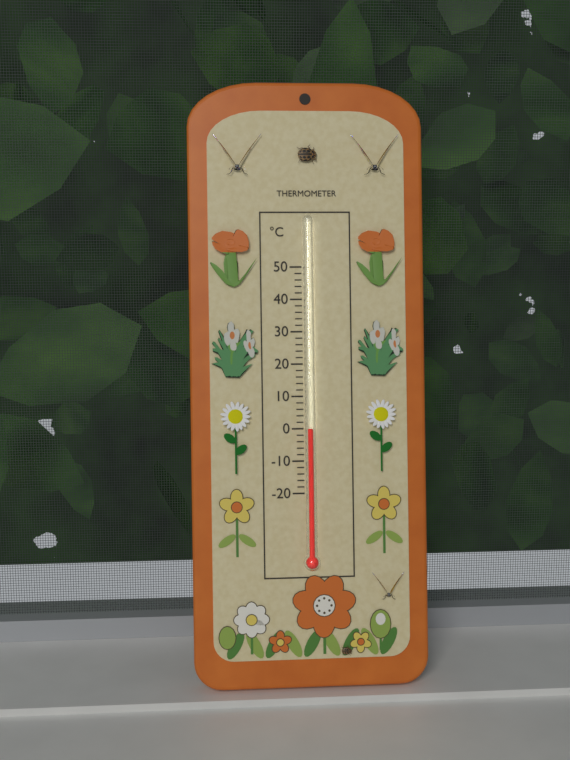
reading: 0 °C
